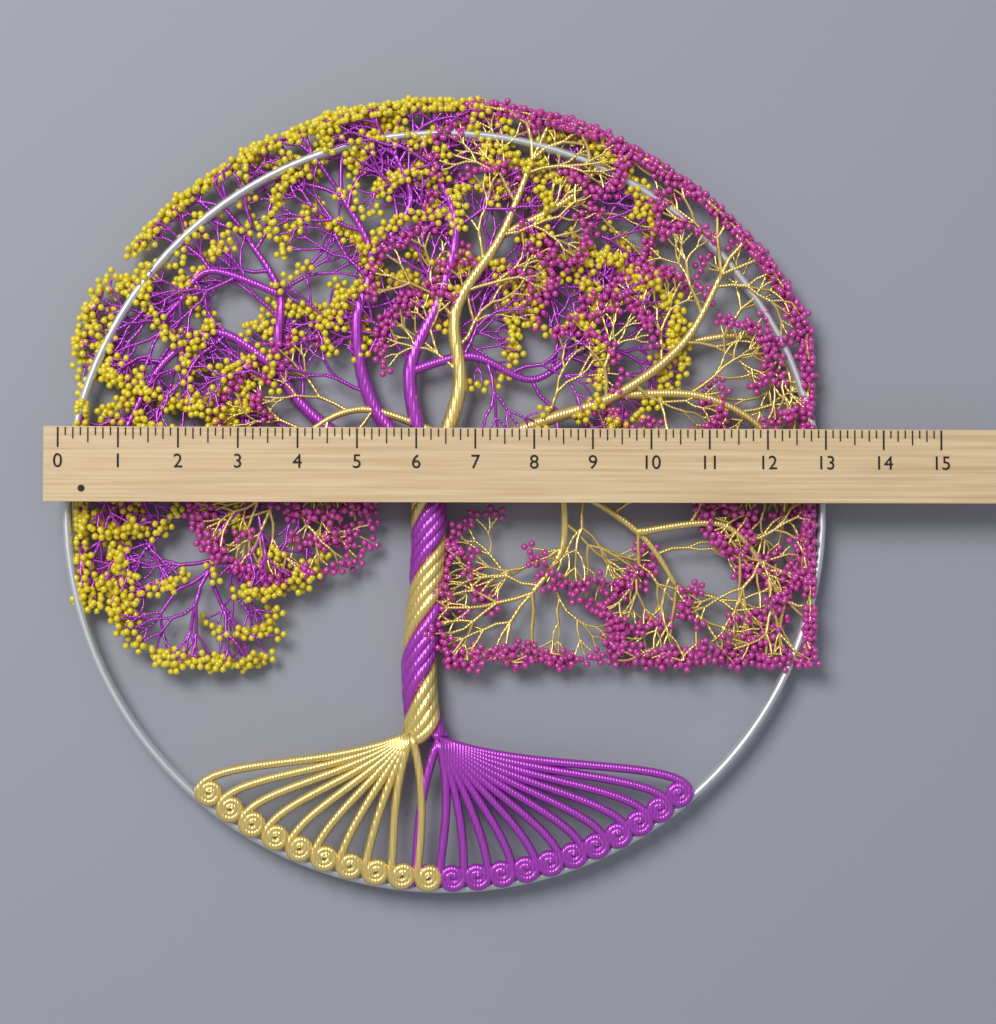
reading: 13.125 (no unit)
